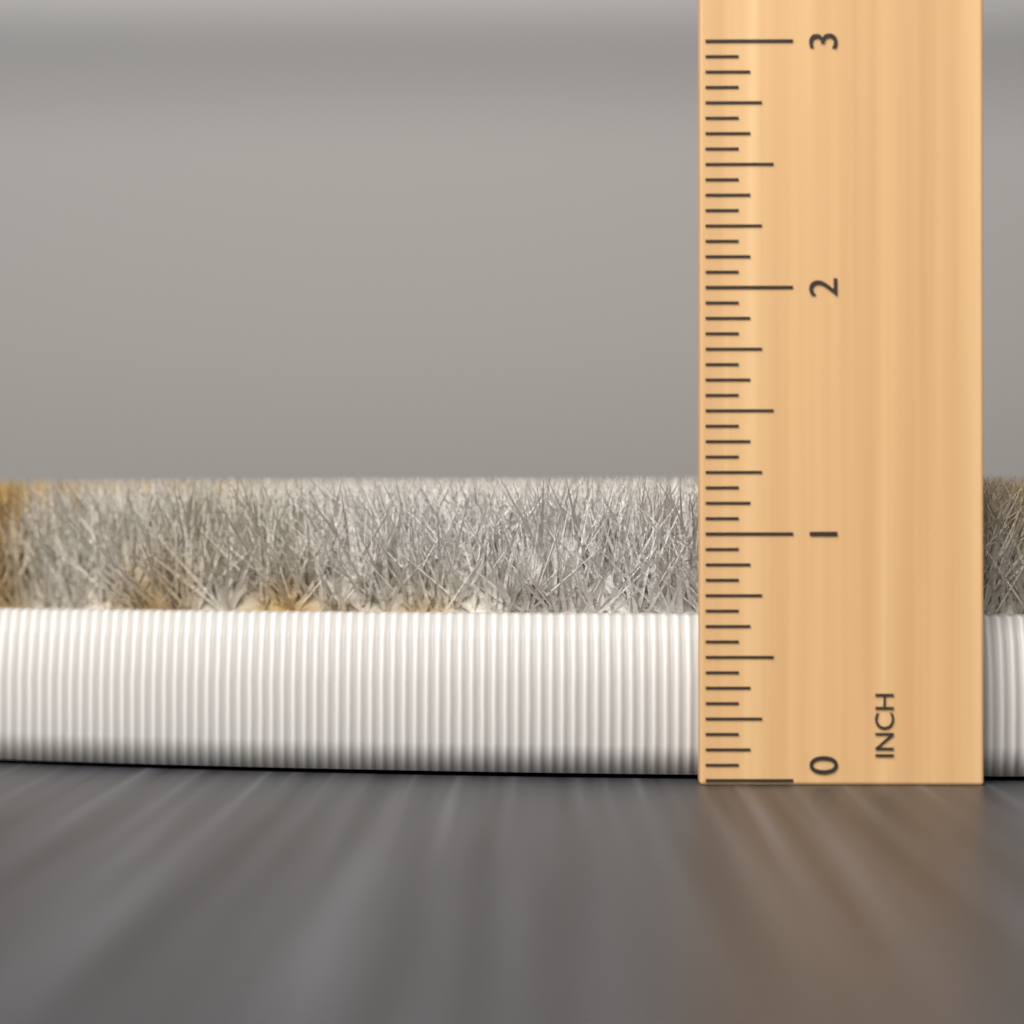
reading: 1.2500 in
